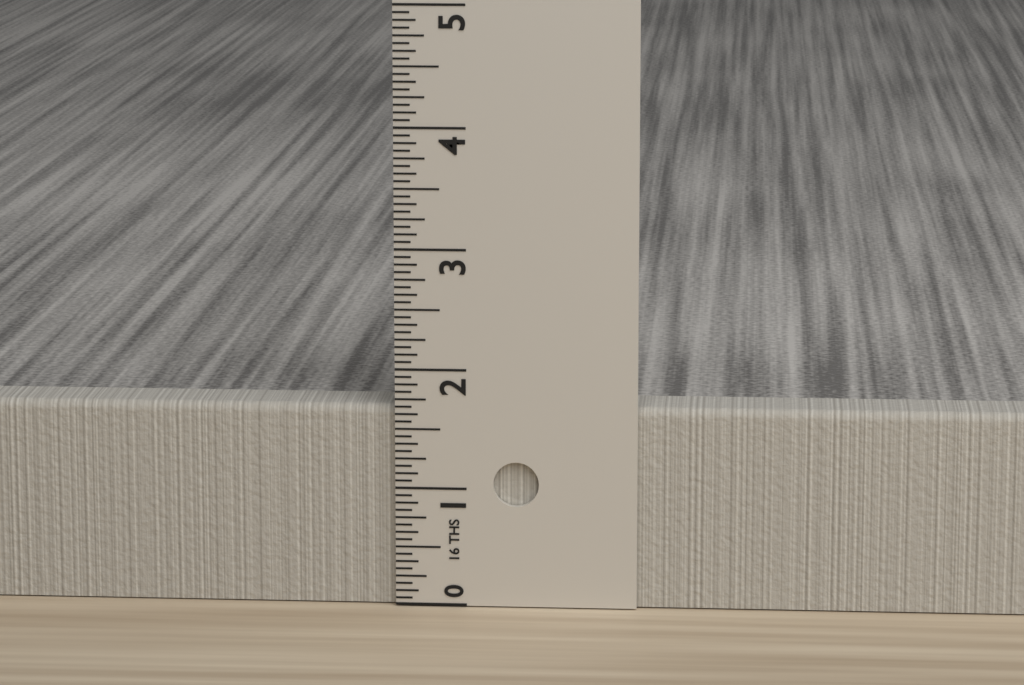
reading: 1.6875 in
